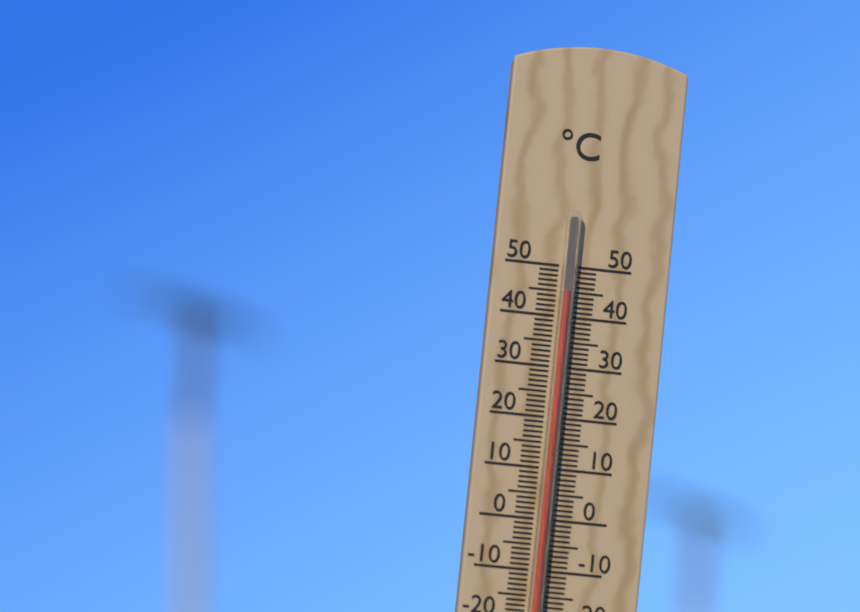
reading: 45 °C
